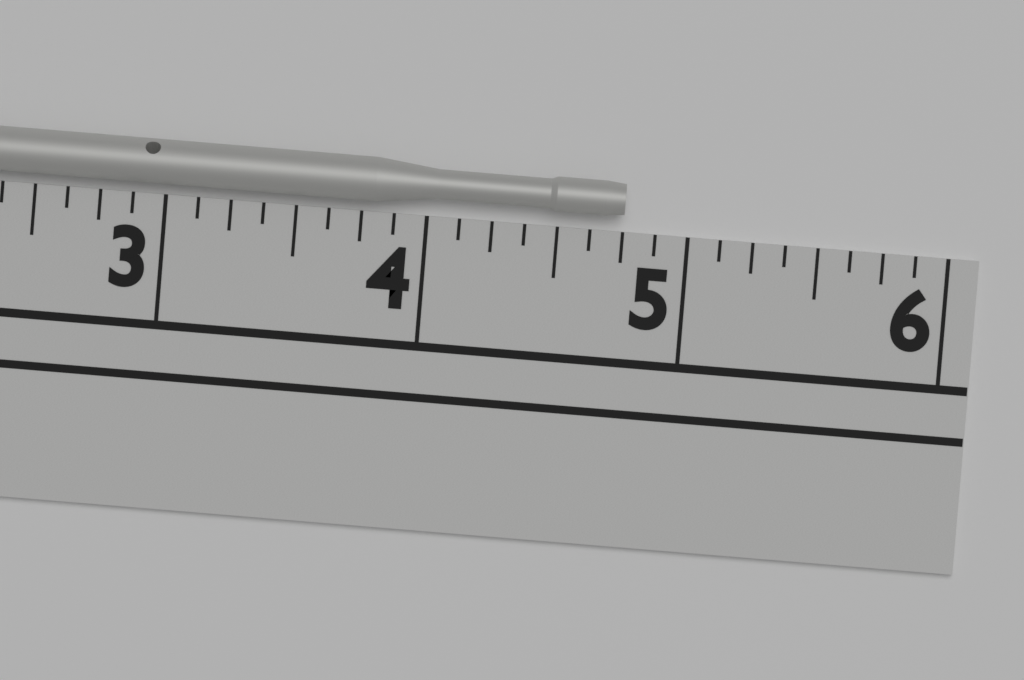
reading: 4.750 in
